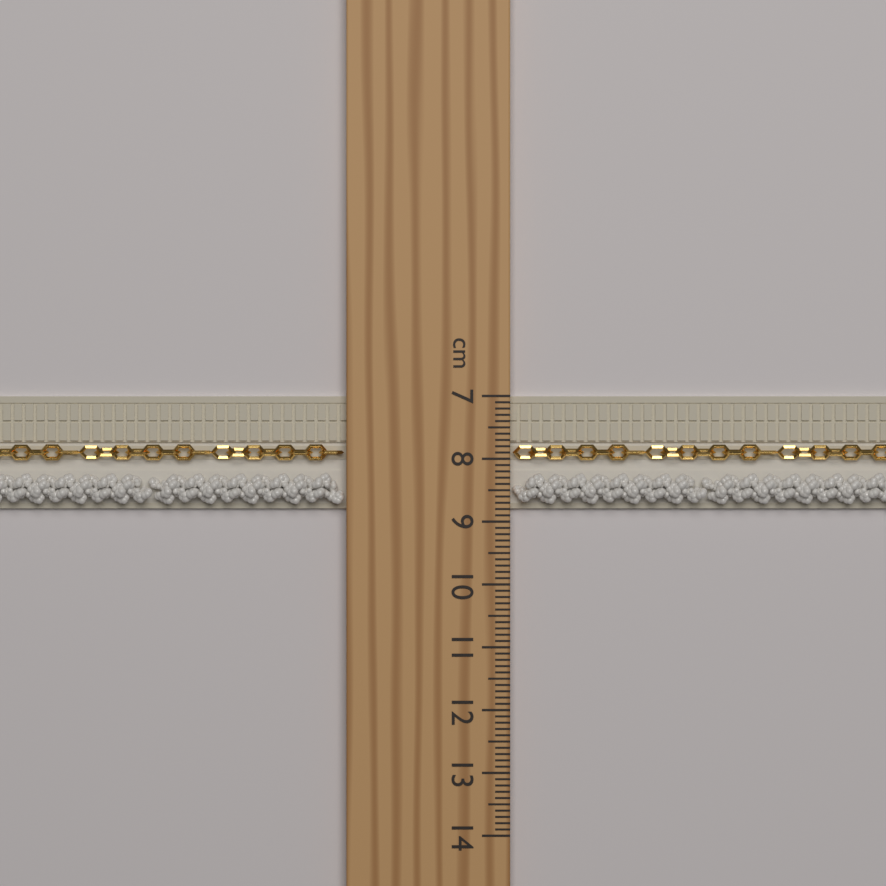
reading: 8.8 cm
